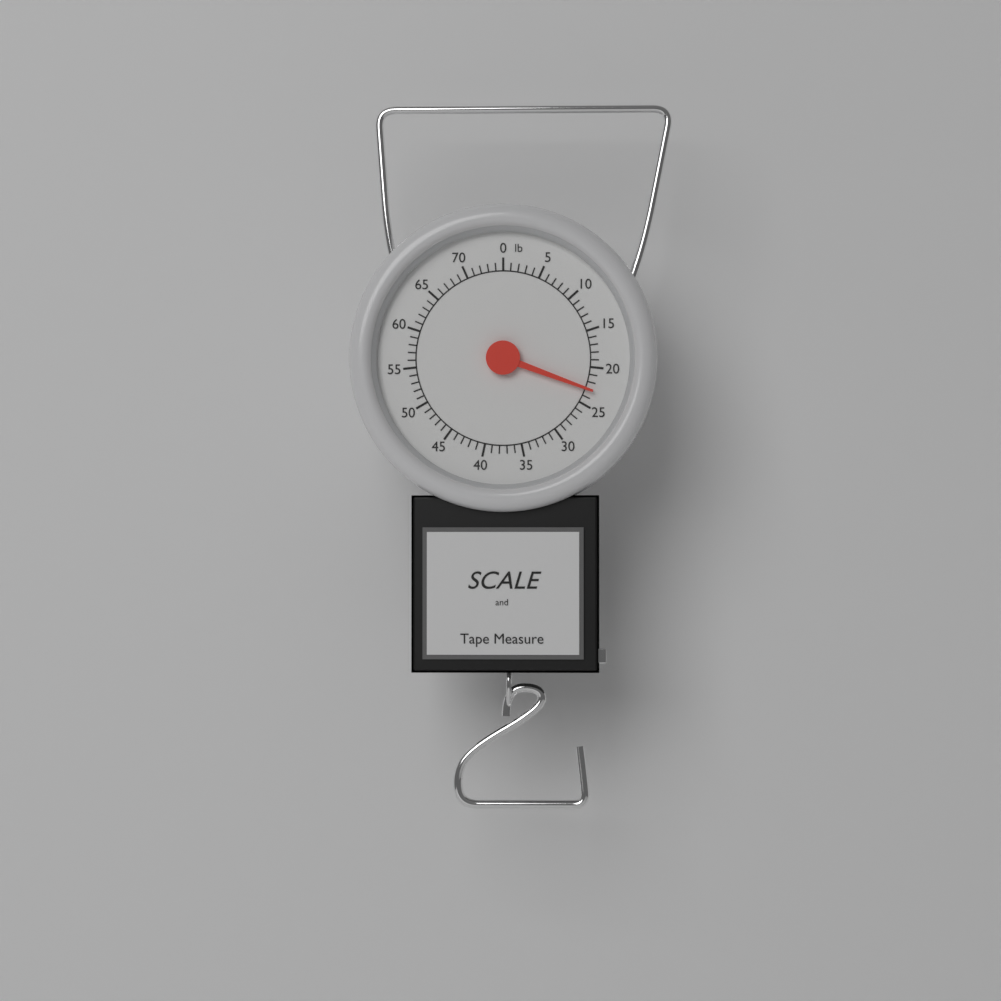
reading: 23 lb
